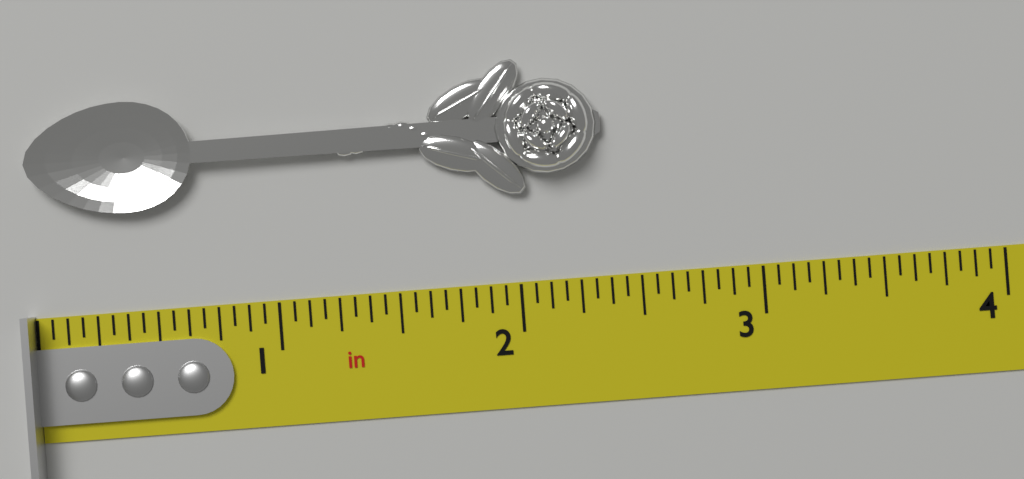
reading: 2.3750 in
